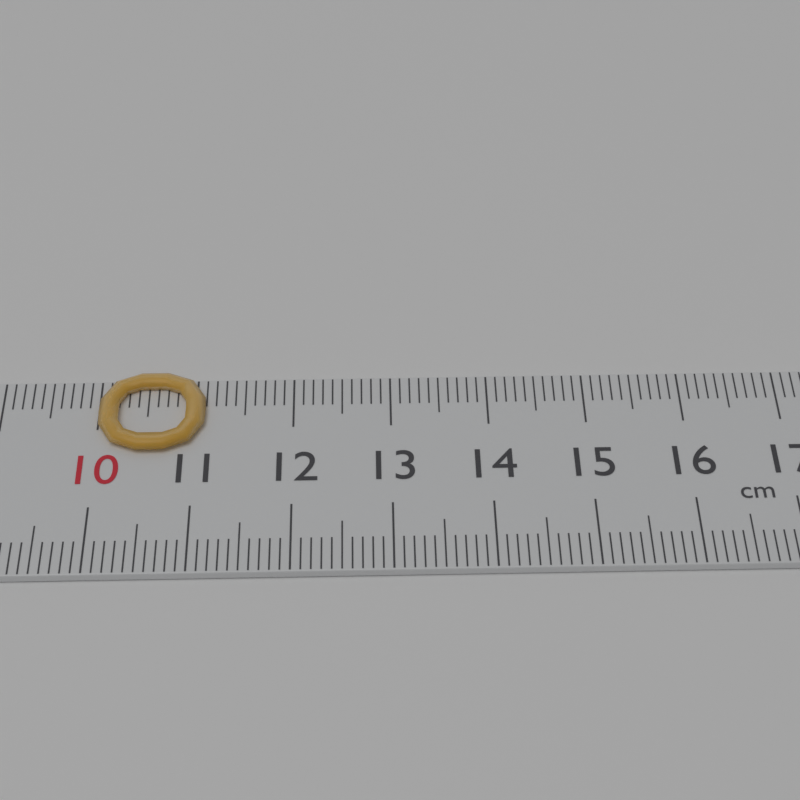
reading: 11.1 cm
